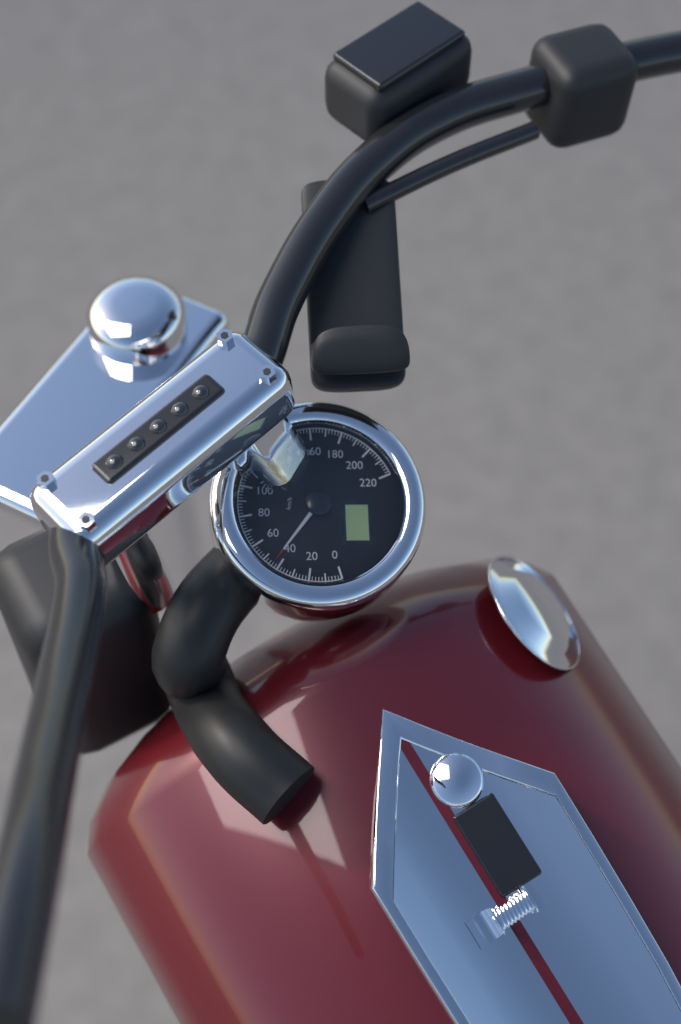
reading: 44 km/h
